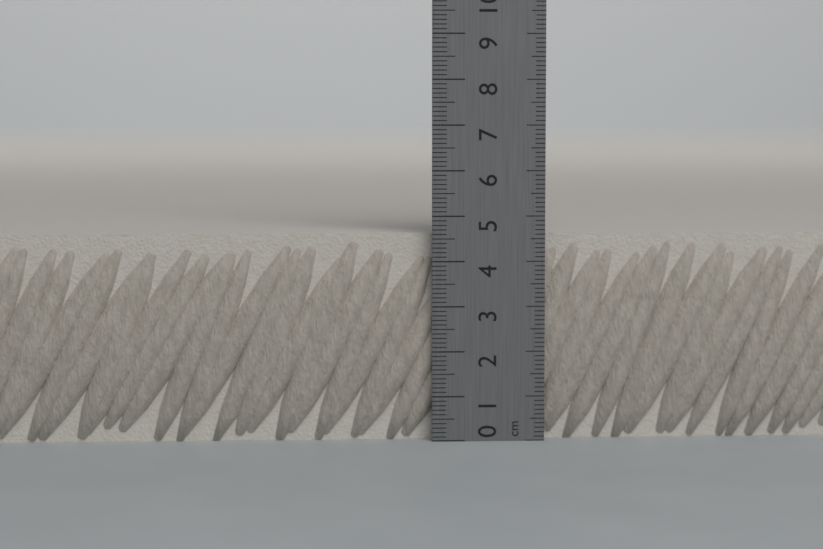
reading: 4.6 cm
